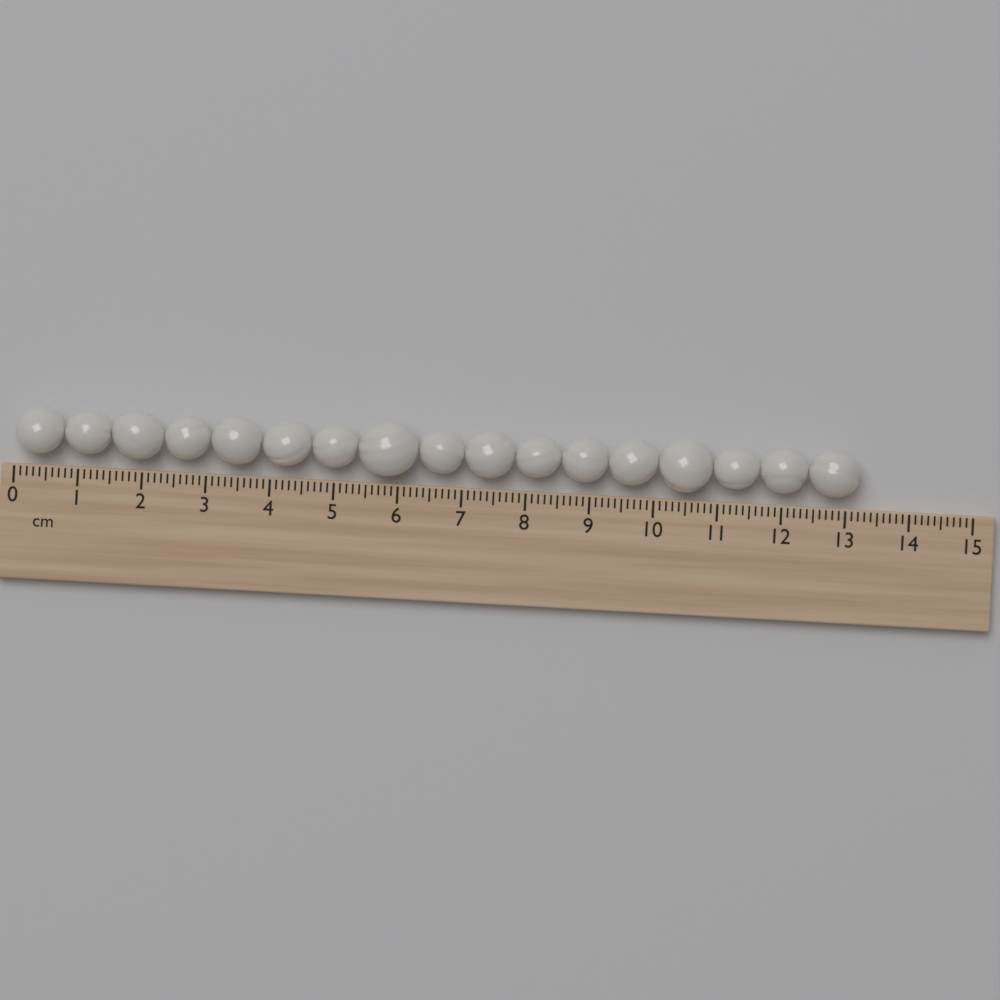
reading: 13.2 cm
